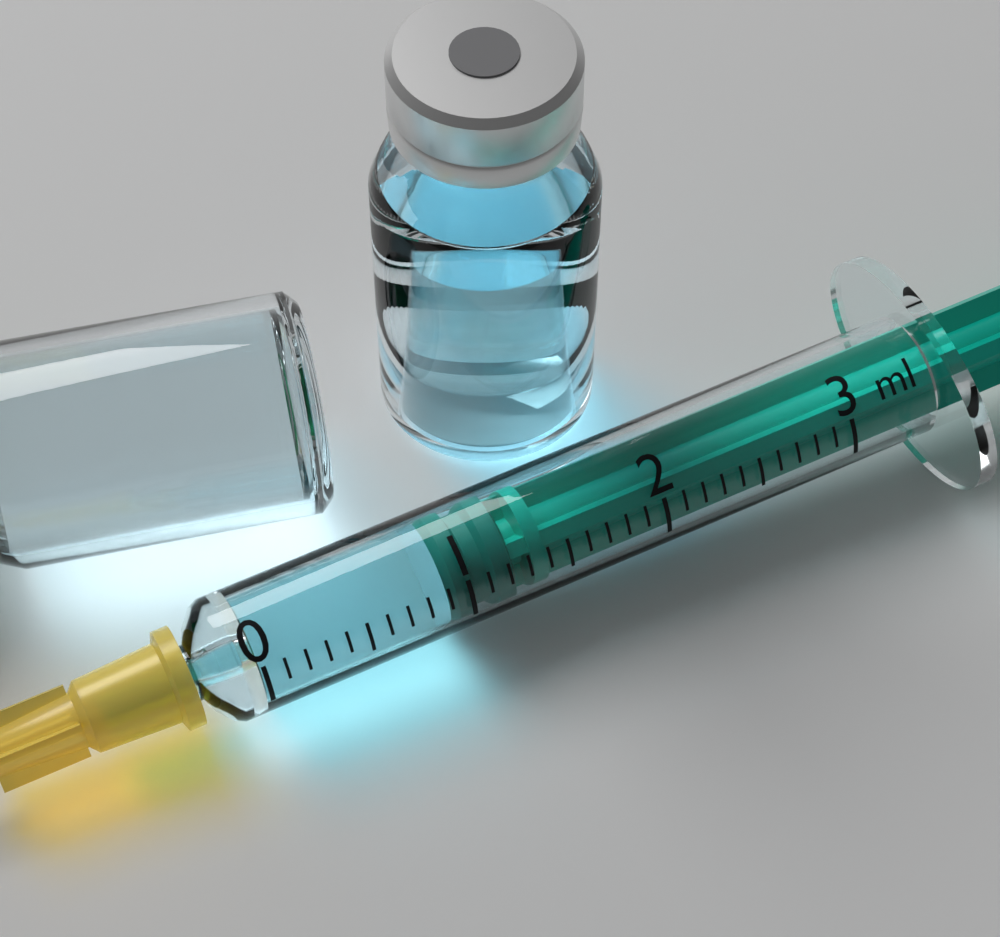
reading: 0.9 ml
